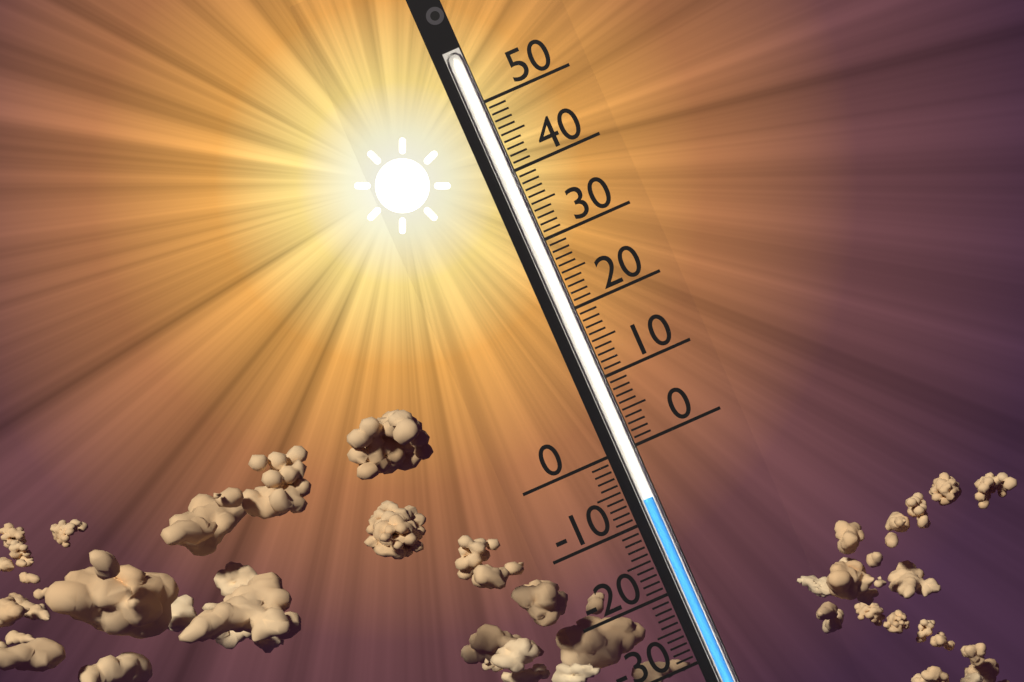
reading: -7 (no unit)
